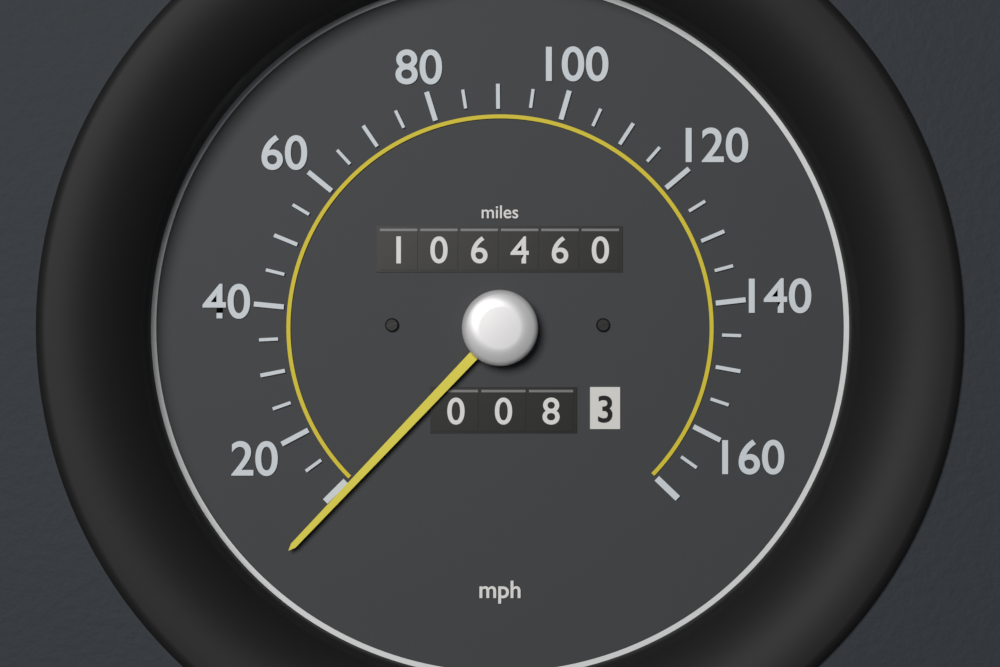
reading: 9 mph
